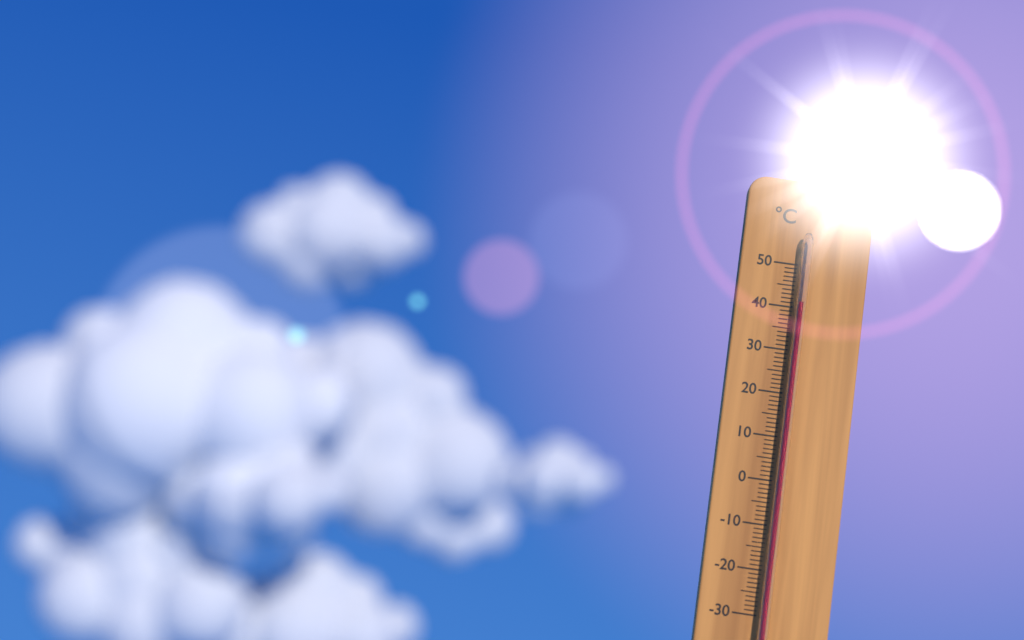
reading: 41 °C
